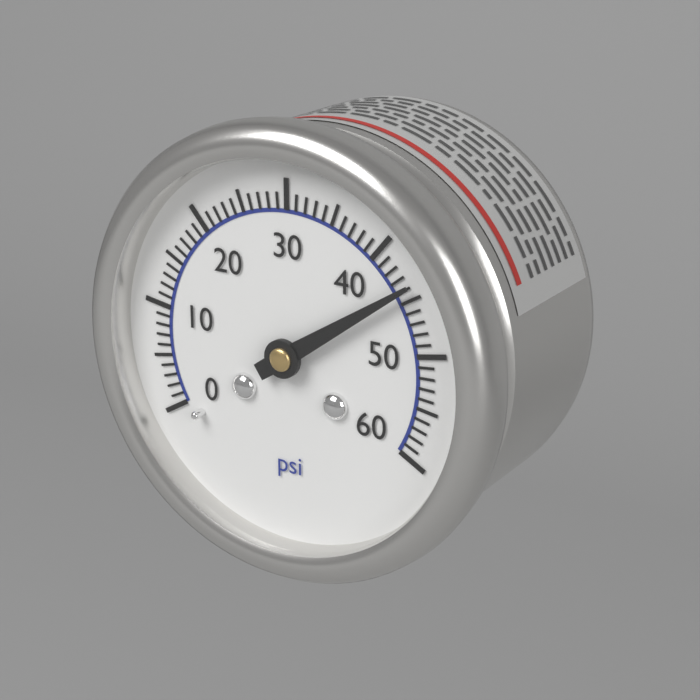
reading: 44 psi
